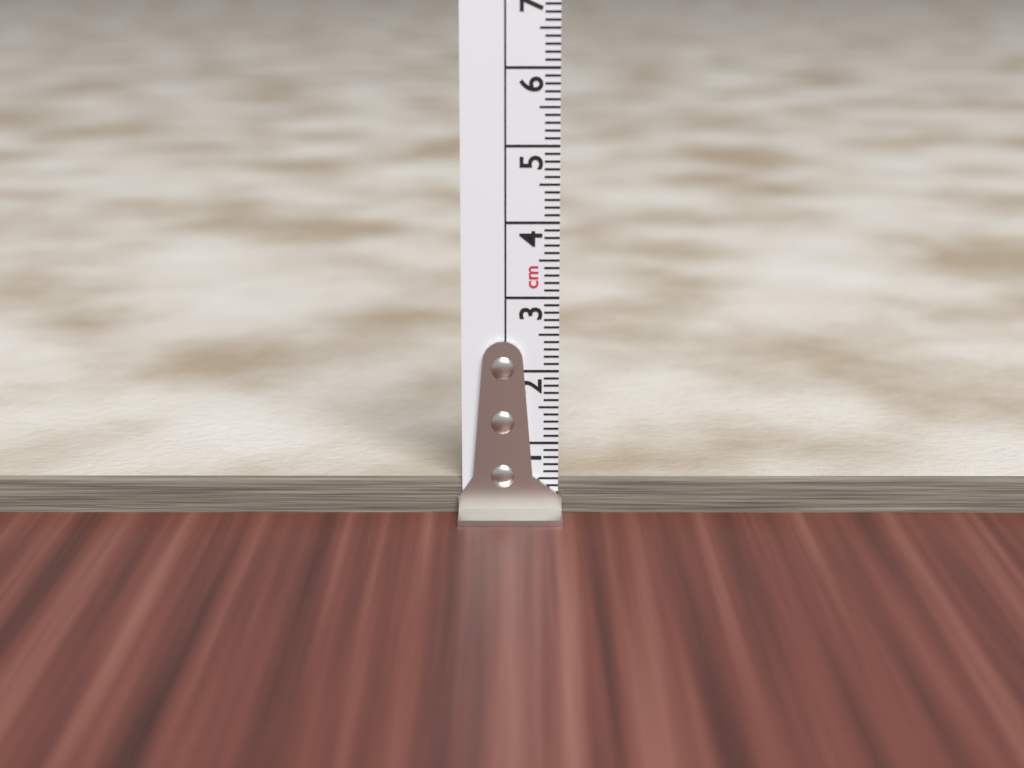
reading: 0.5 cm
